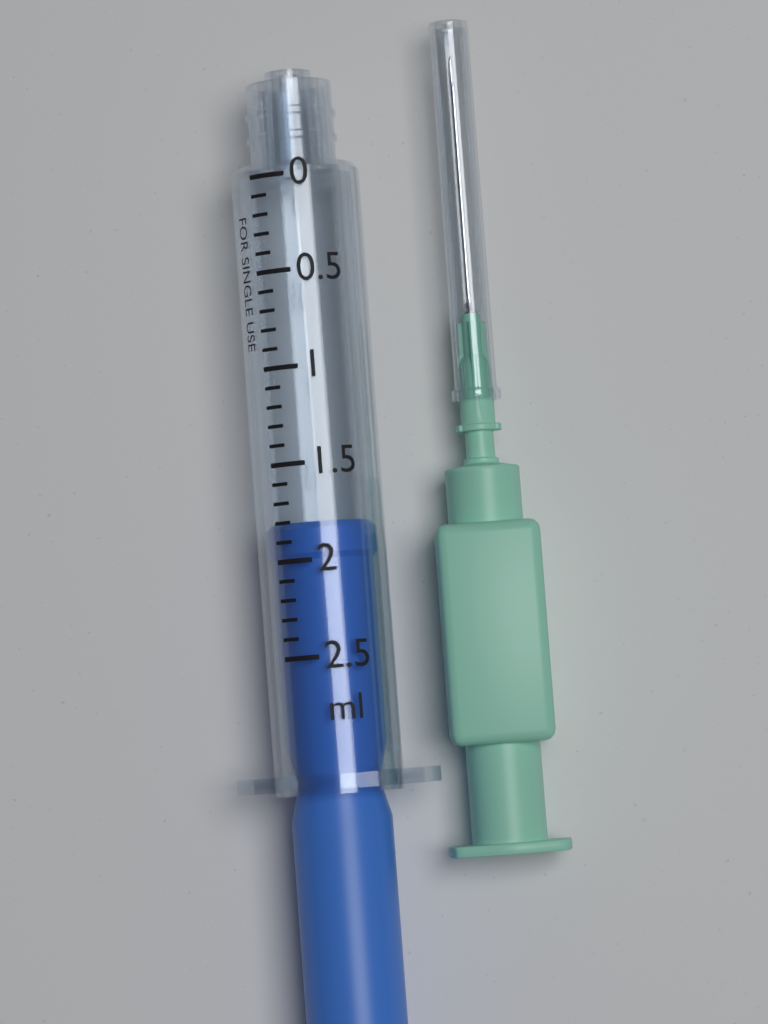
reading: 1.8 ml
